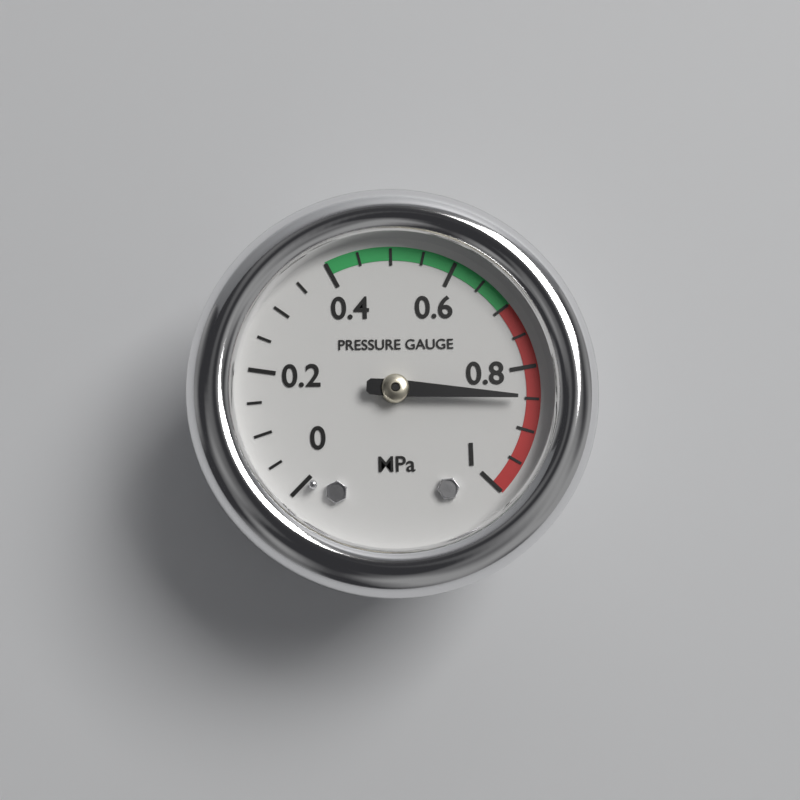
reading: 0.85 MPa
